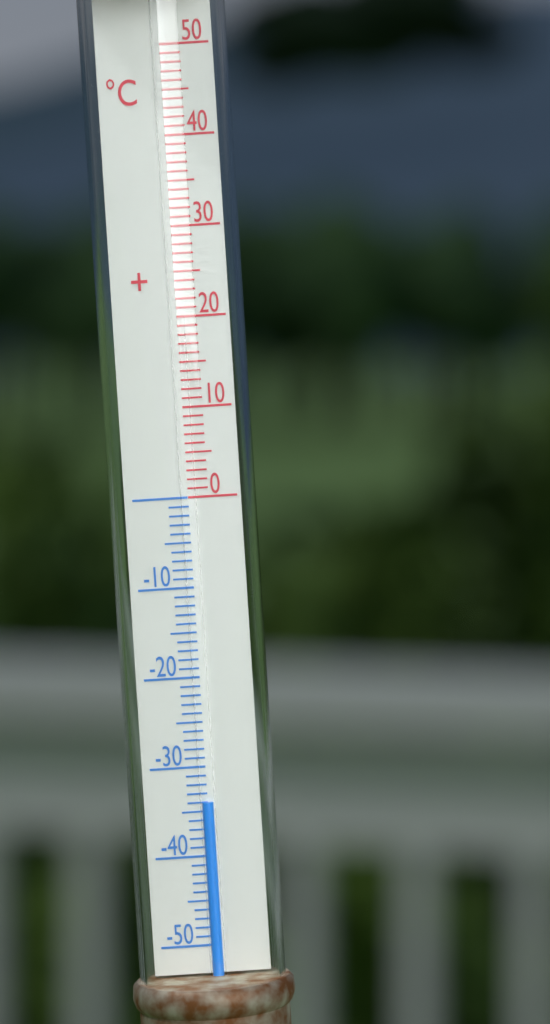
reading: -34 °C
